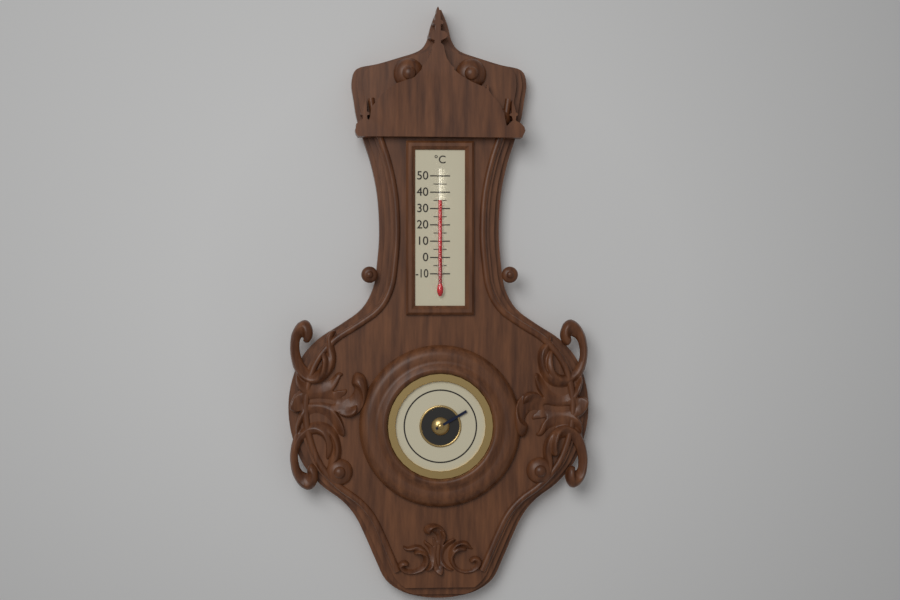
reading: 35 °C
